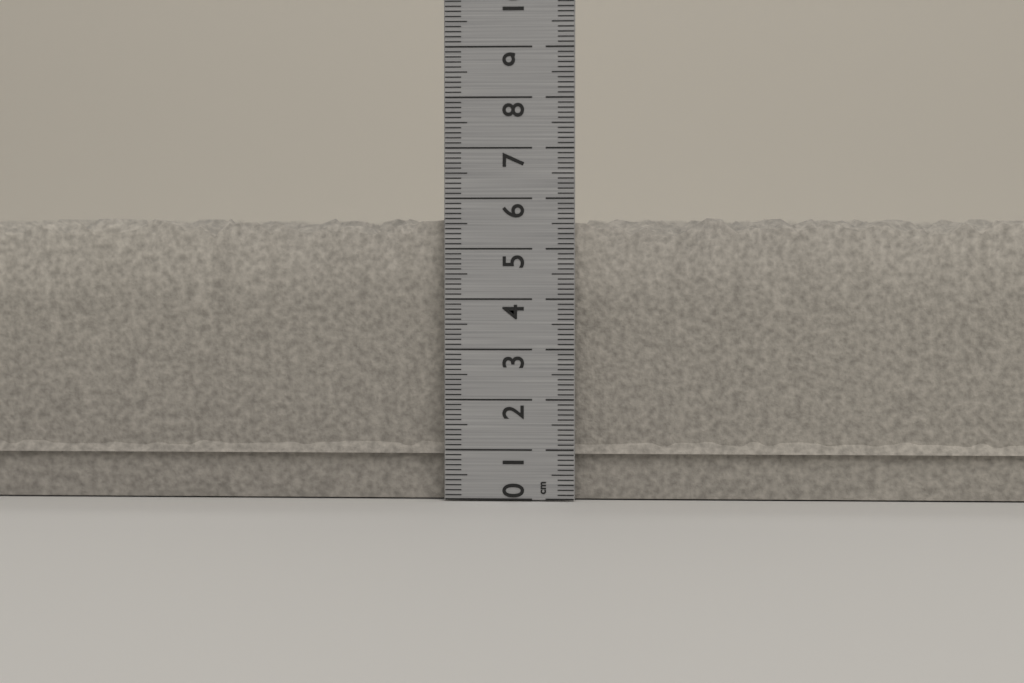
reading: 5.7 cm
